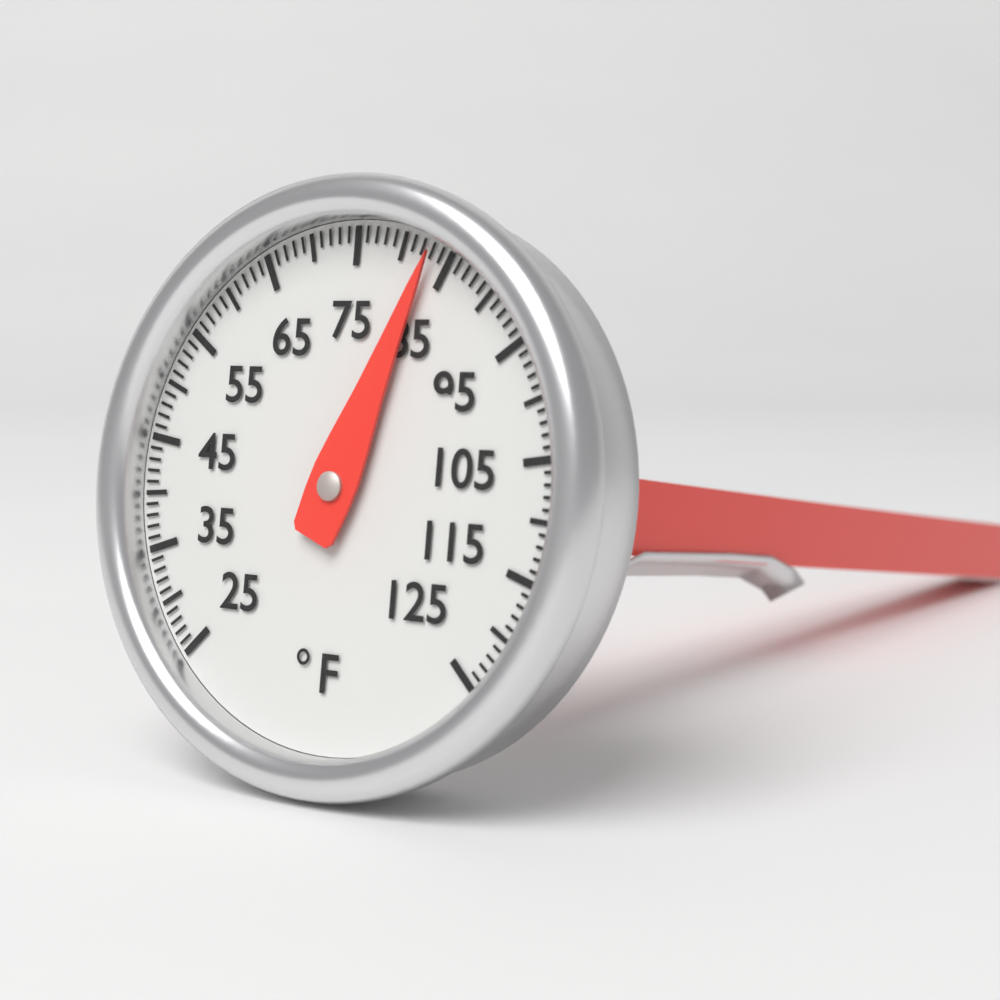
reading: 83 °F
